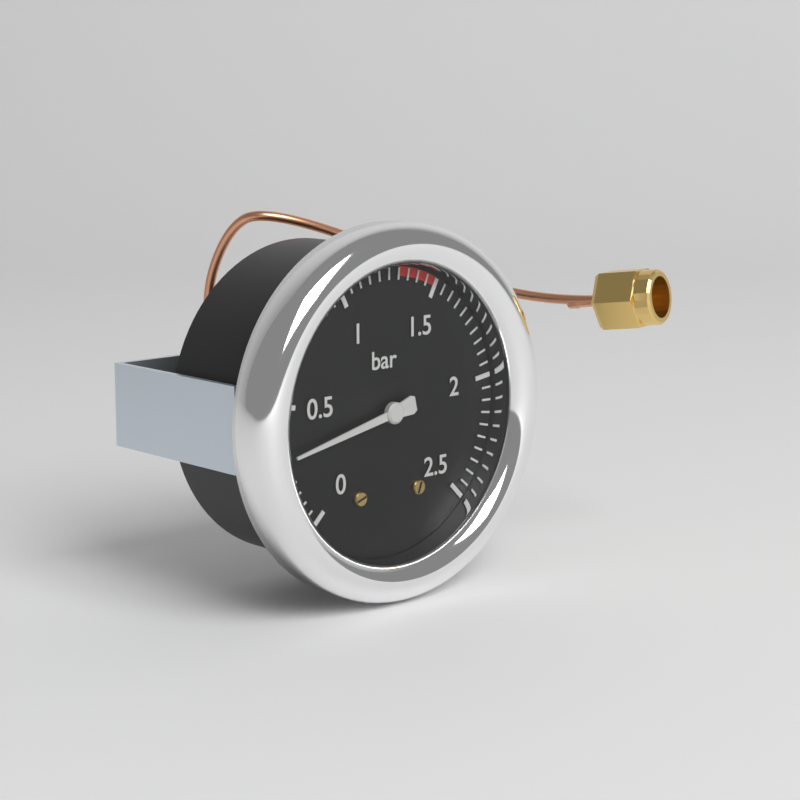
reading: 0.30 bar
